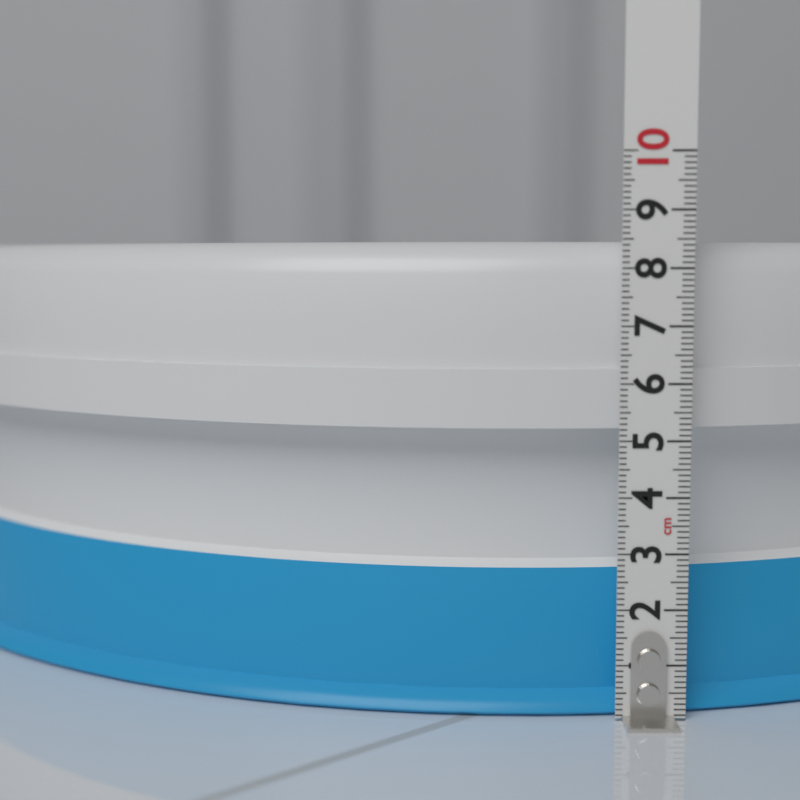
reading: 8.5 cm
